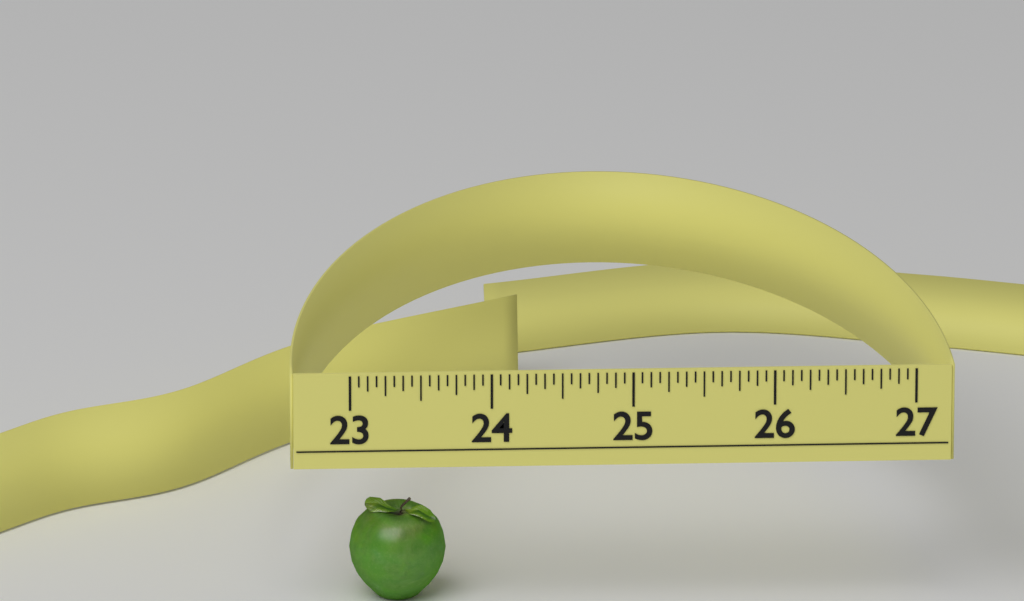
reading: 23.6875 (no unit)
